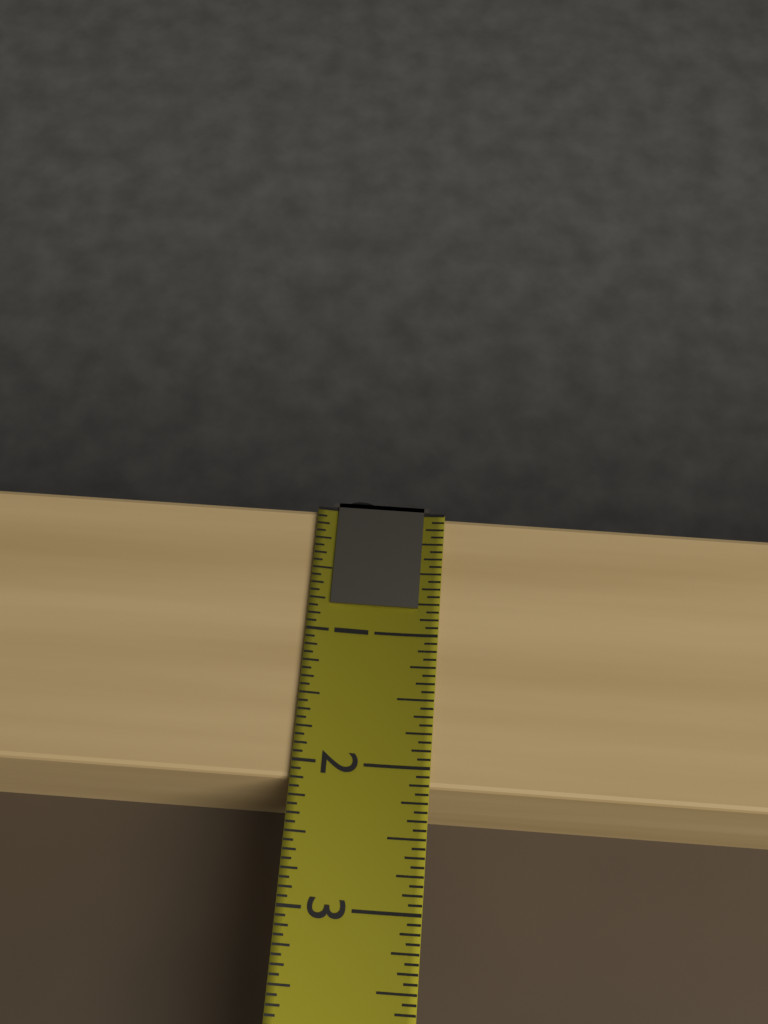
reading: 2.1250 (no unit)
